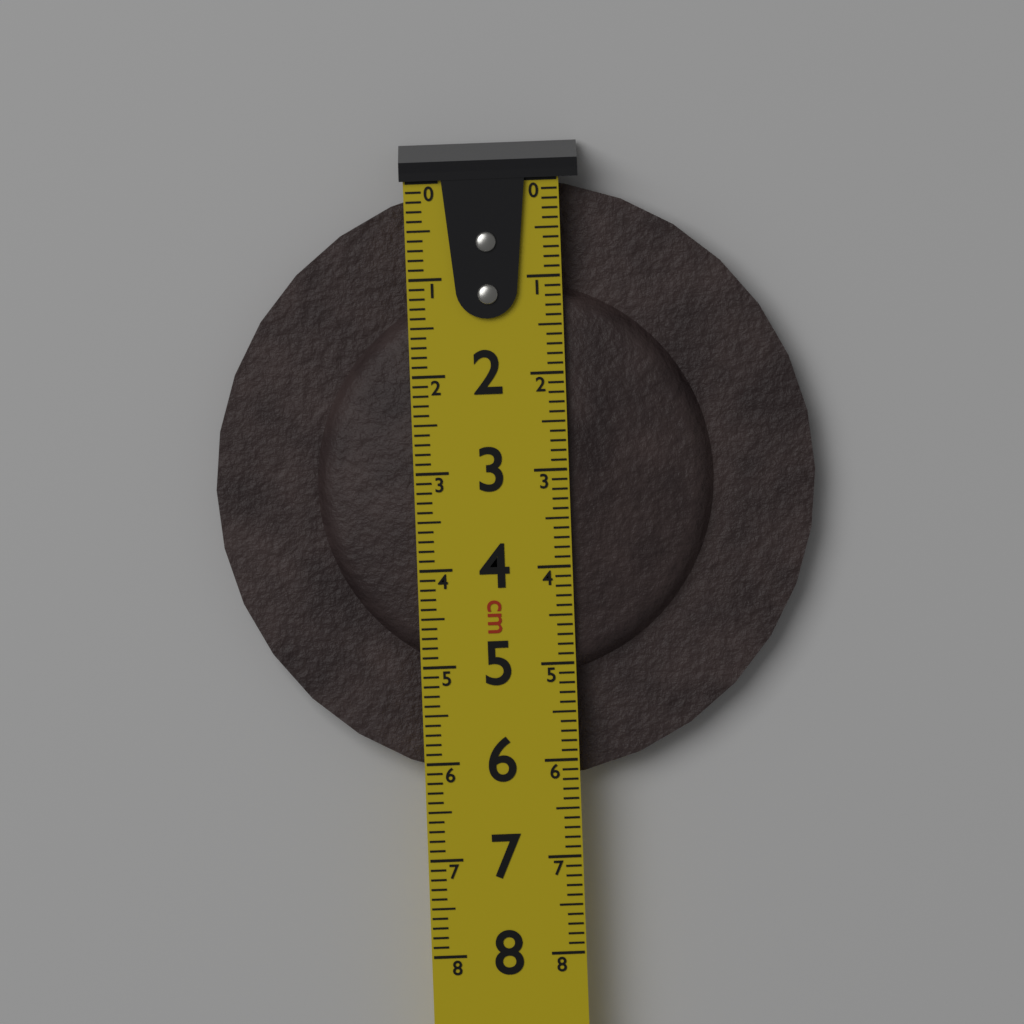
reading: 6.2 cm
